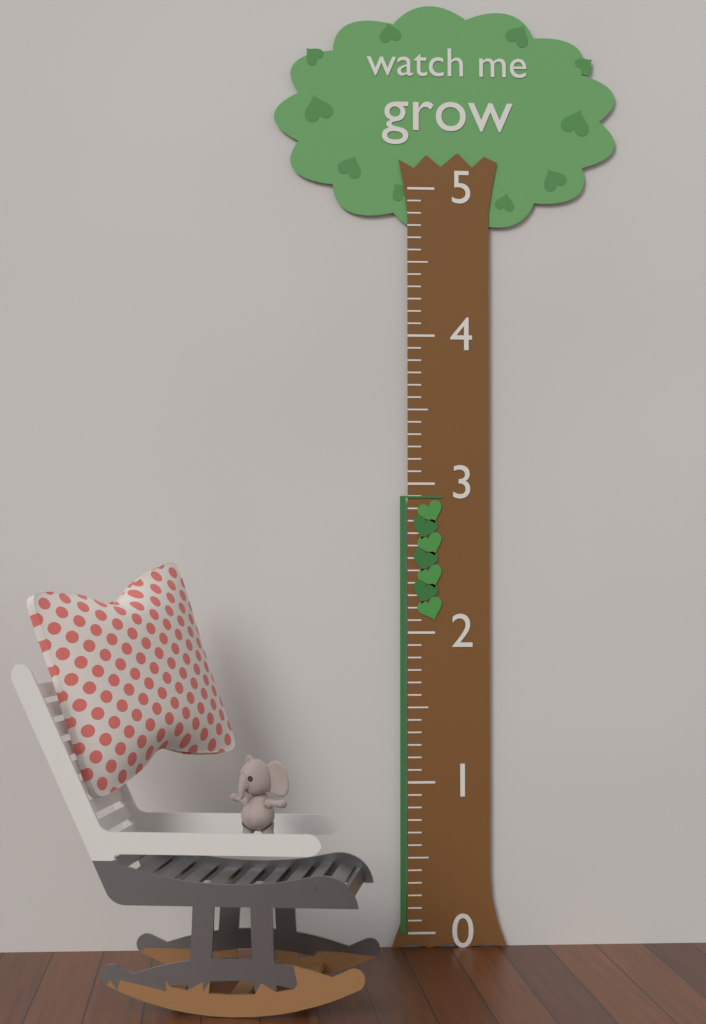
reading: 2.916667 (no unit)
